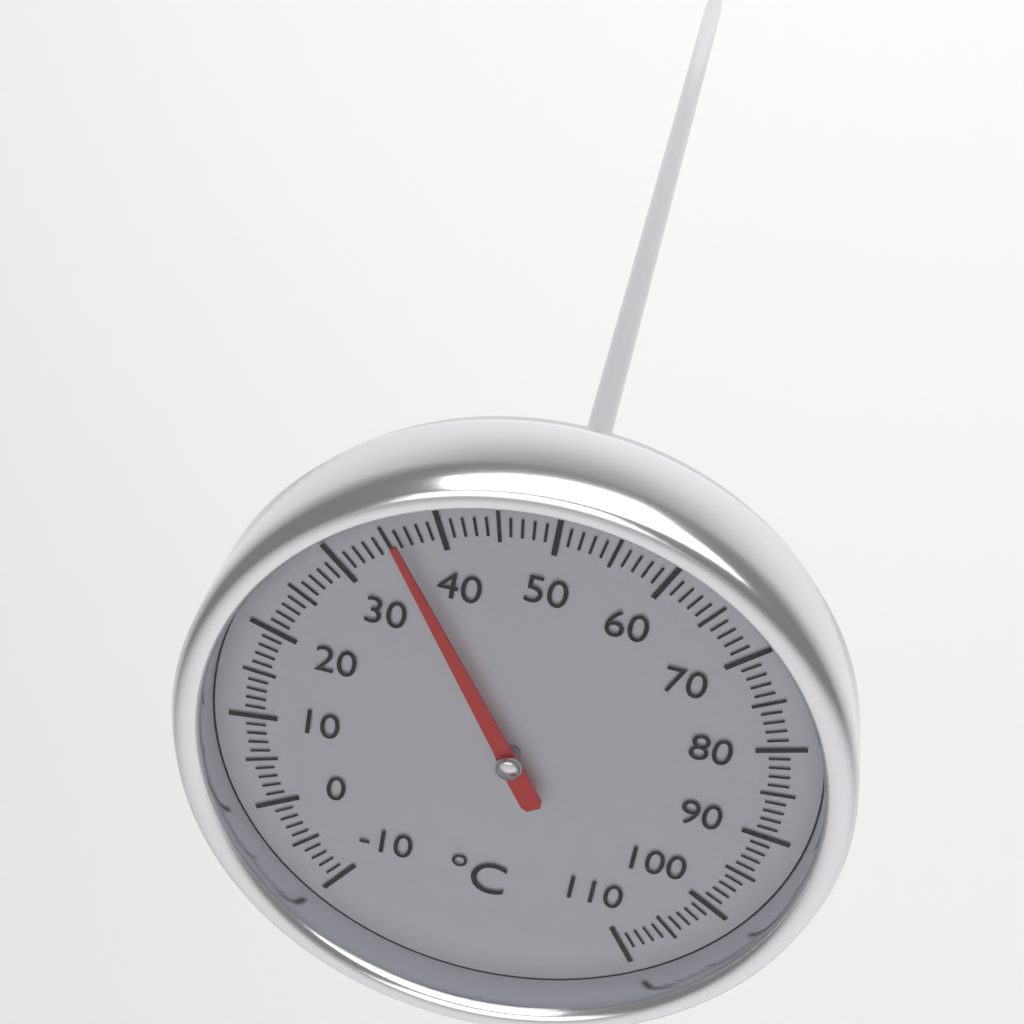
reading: 36 °C
